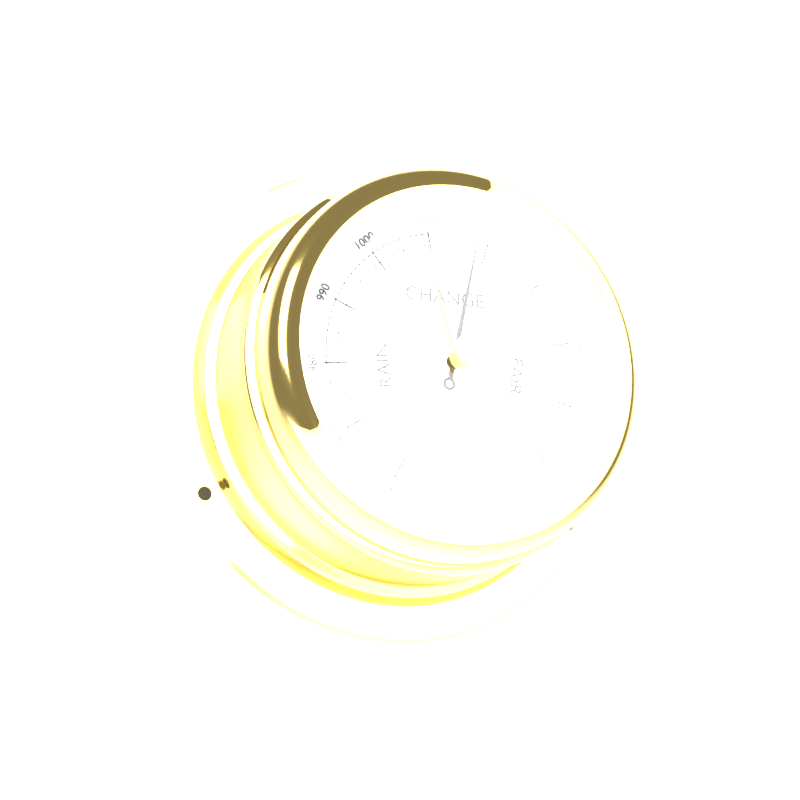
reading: 1018 mbar
